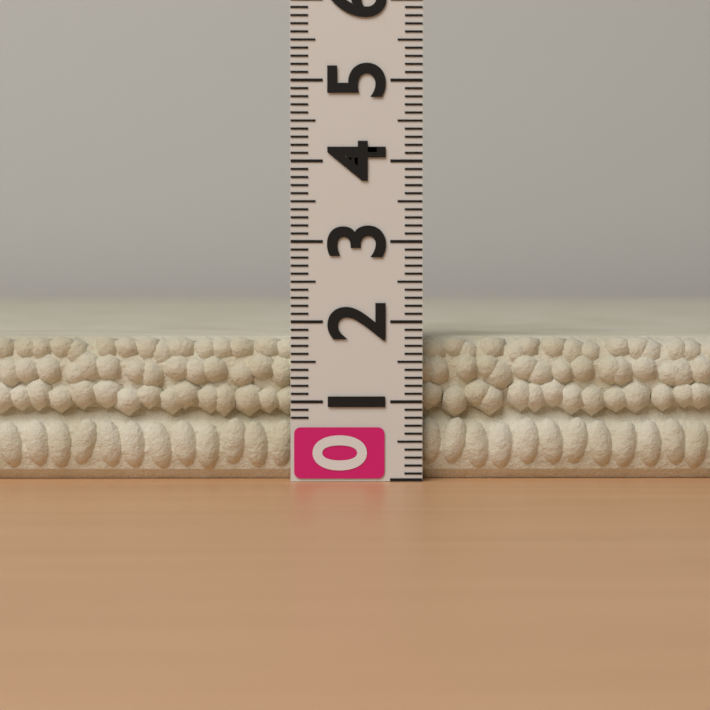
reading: 1.8 (no unit)
